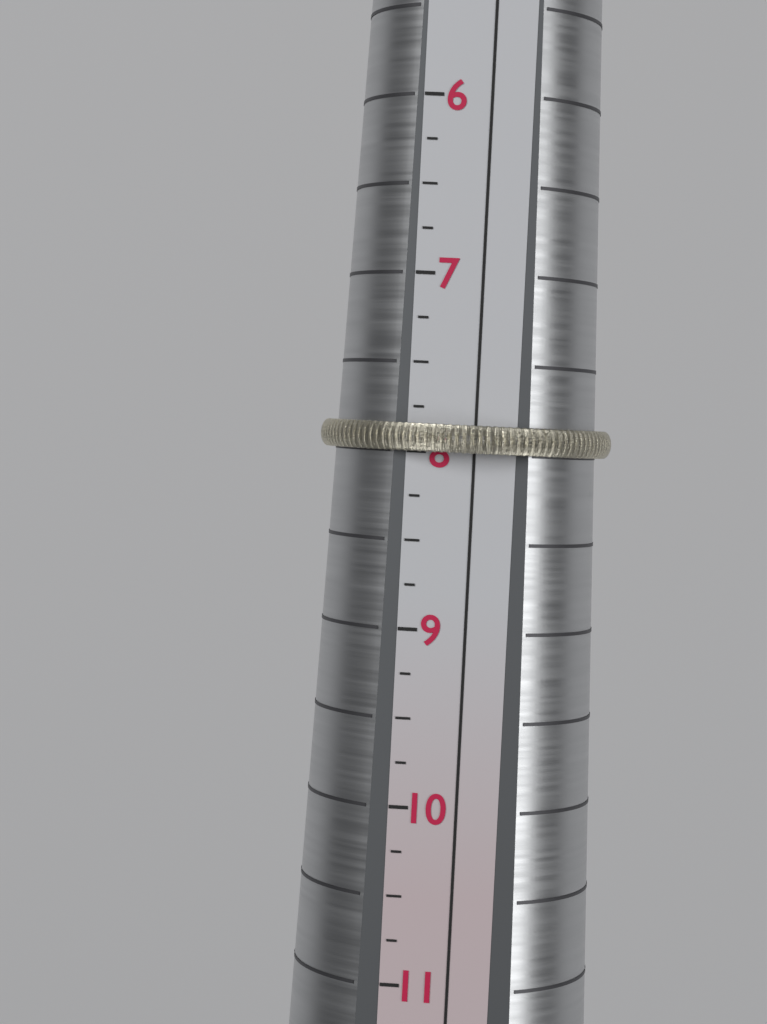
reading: 8.00 (no unit)
